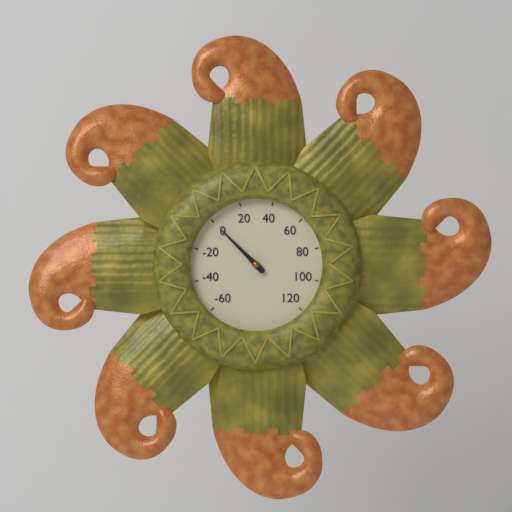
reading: 0 (no unit)
